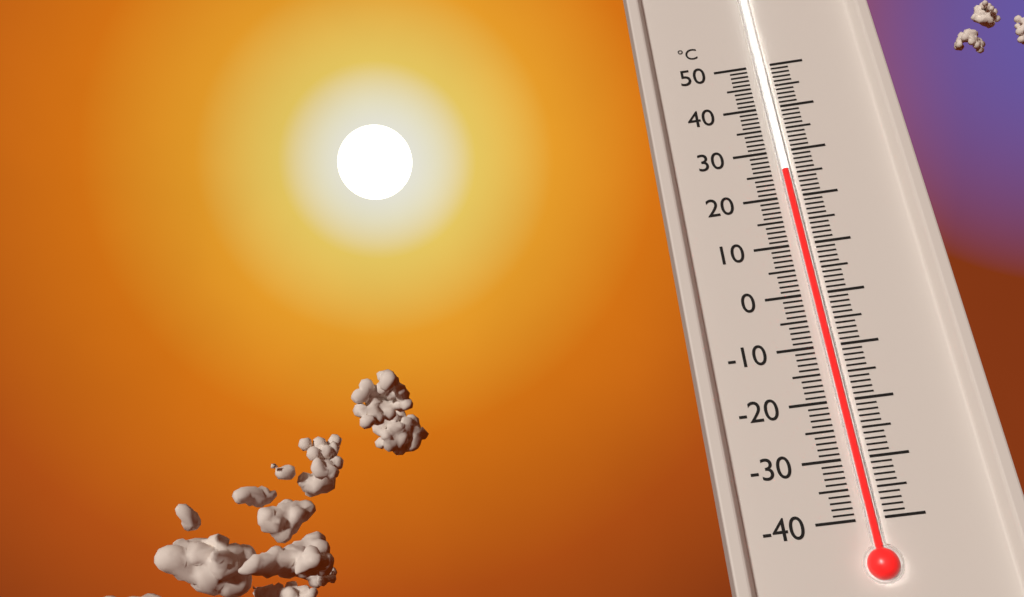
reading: 25 °C
